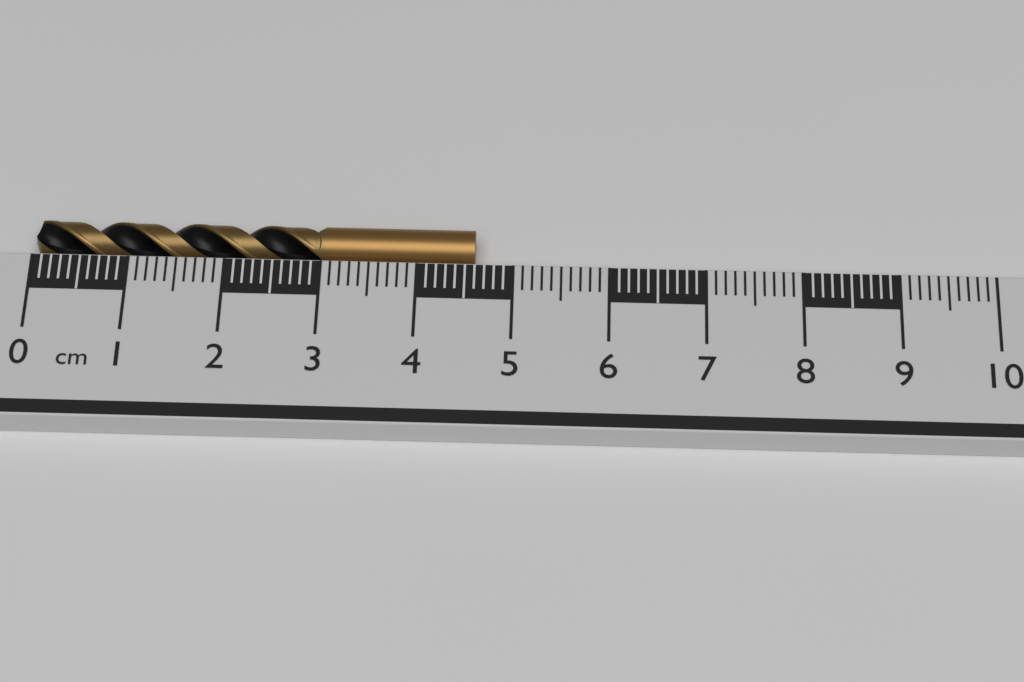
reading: 4.6 cm
